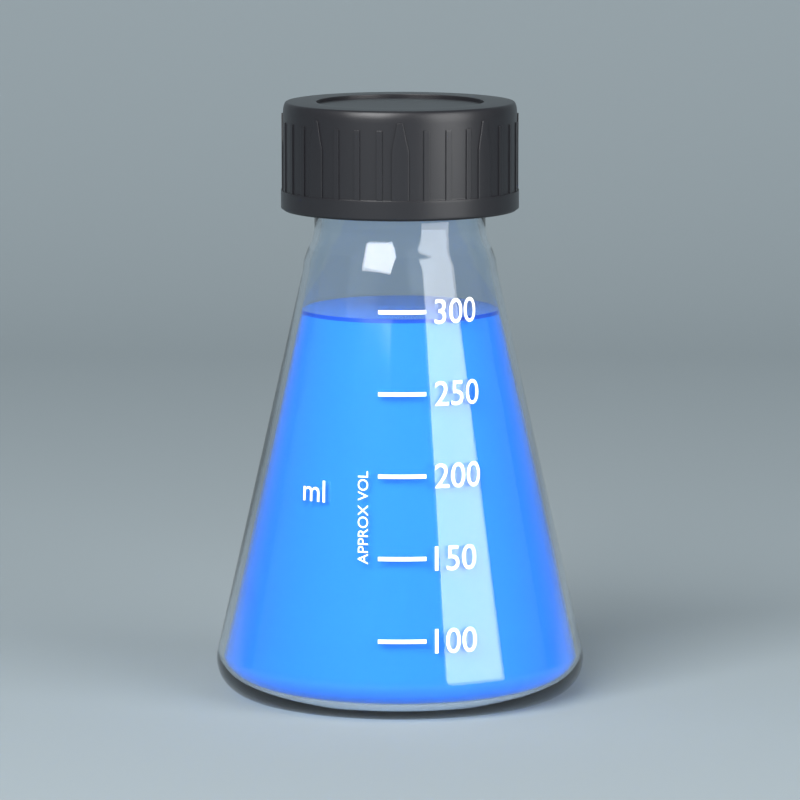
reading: 295 ml
